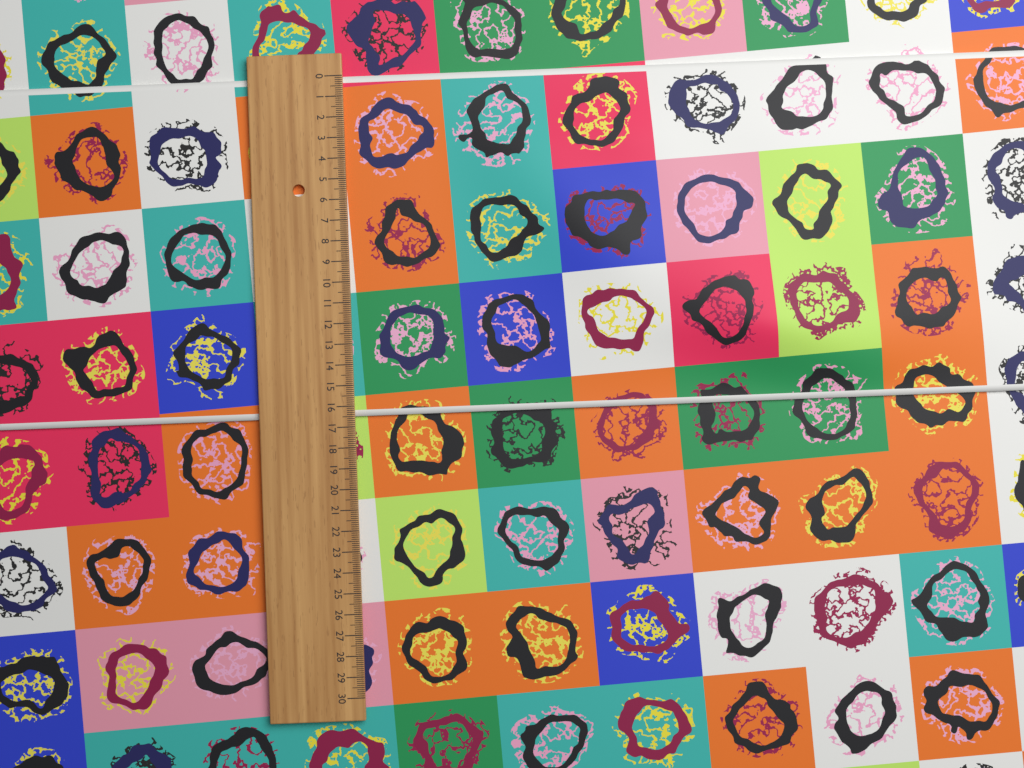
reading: 16.5 (no unit)
